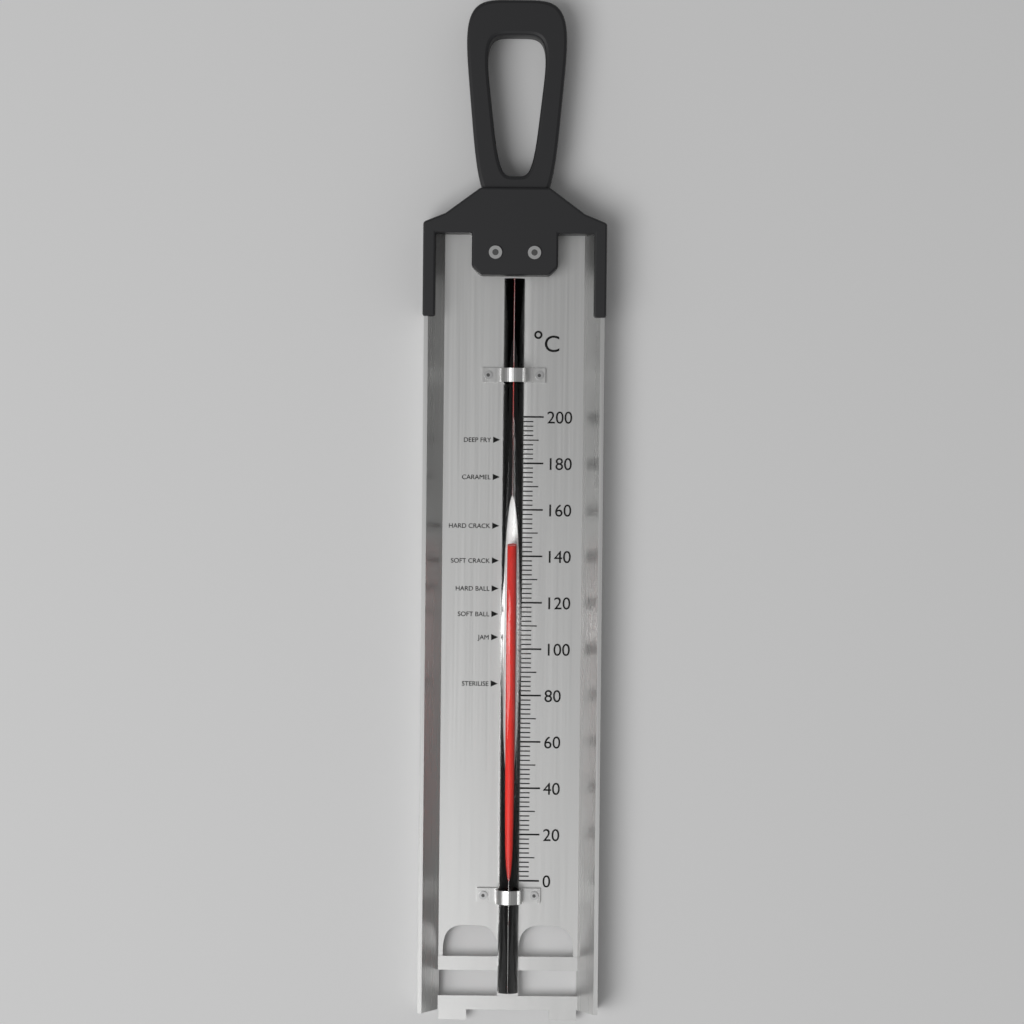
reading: 144 °C
